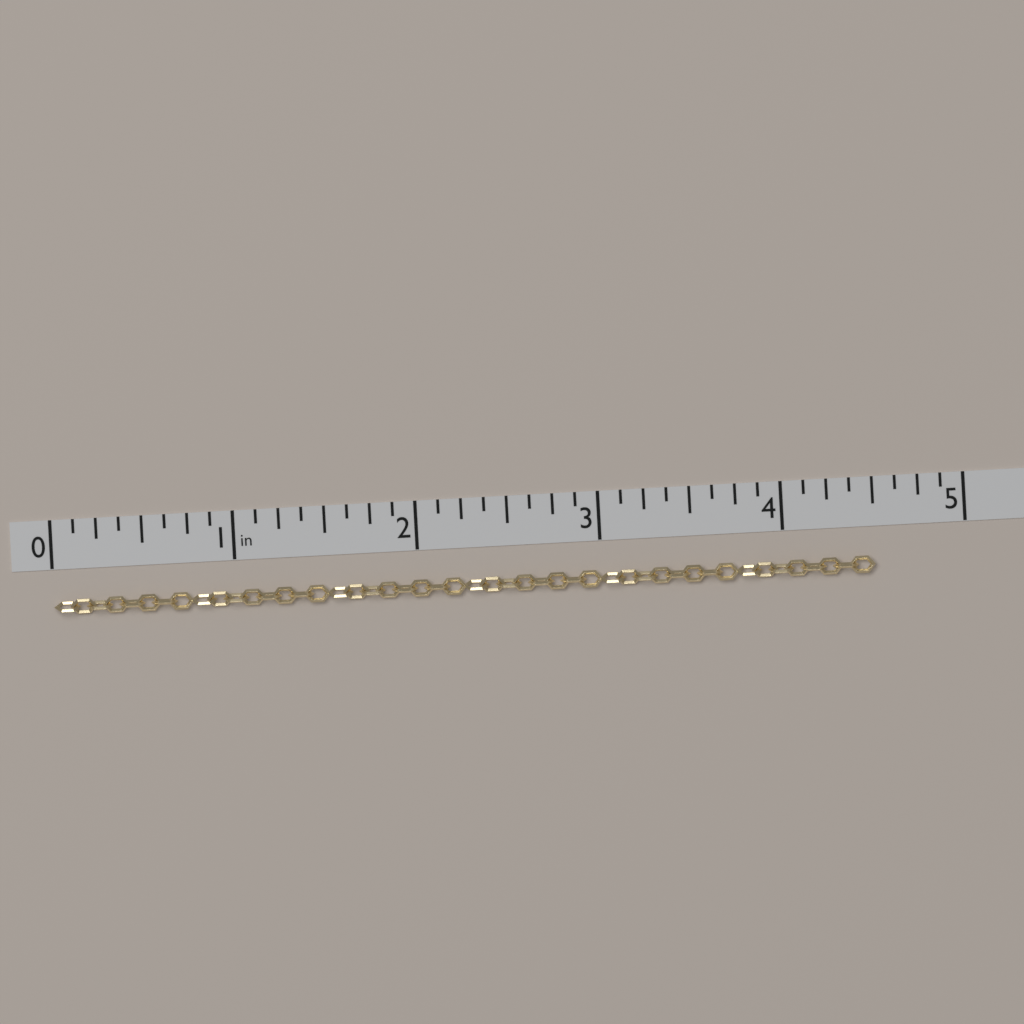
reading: 4.500 in
